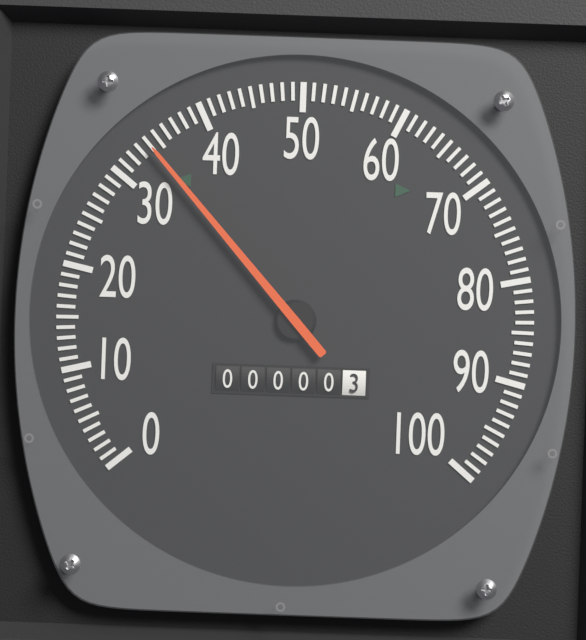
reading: 34 (no unit)
